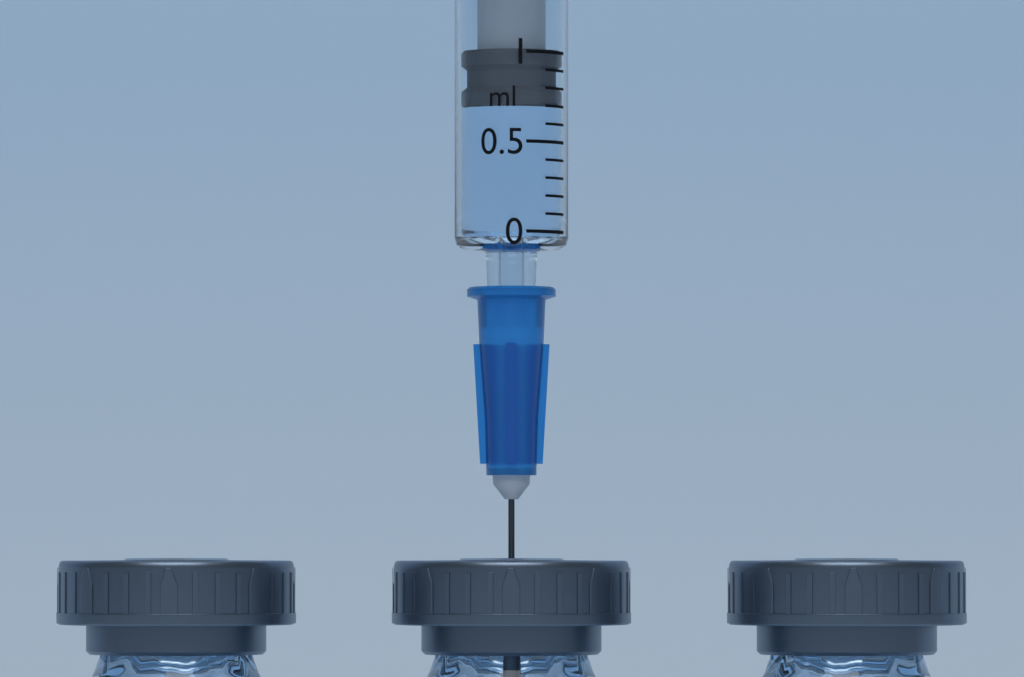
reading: 0.7 ml
